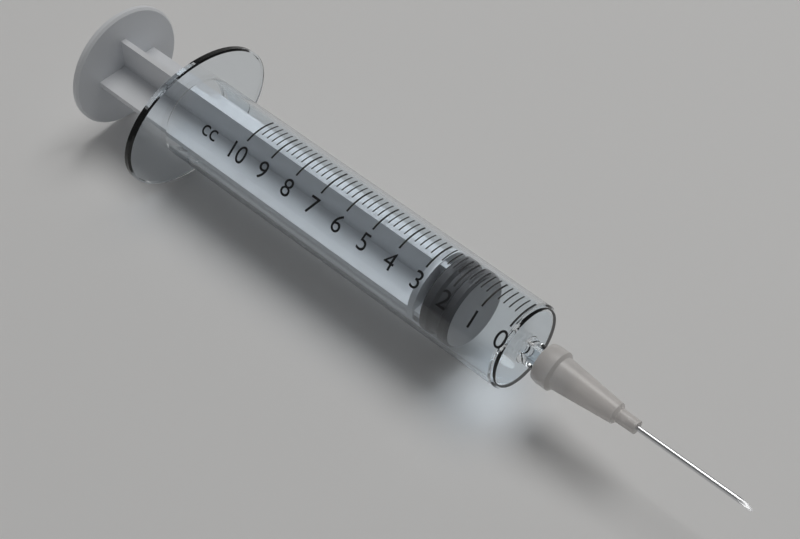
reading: 1.6 cc
